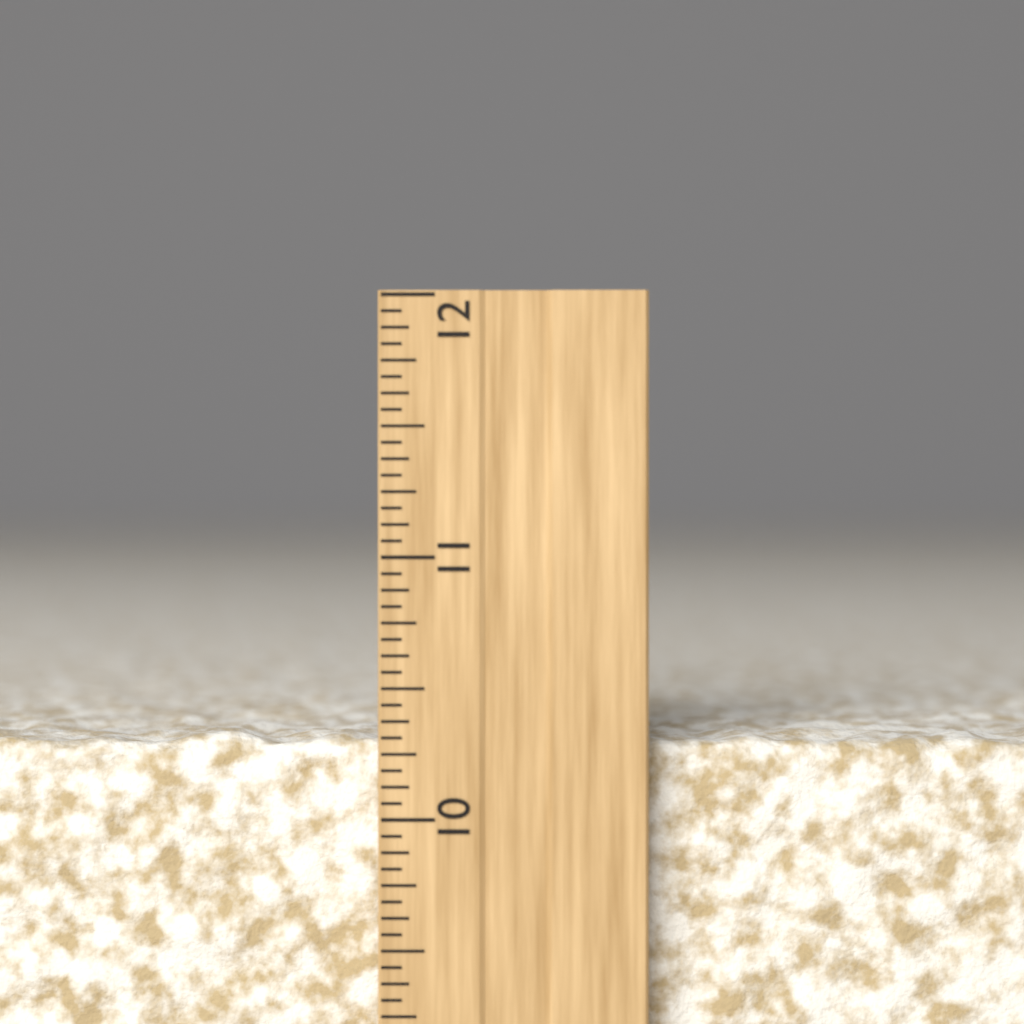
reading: 10.3125 inch
